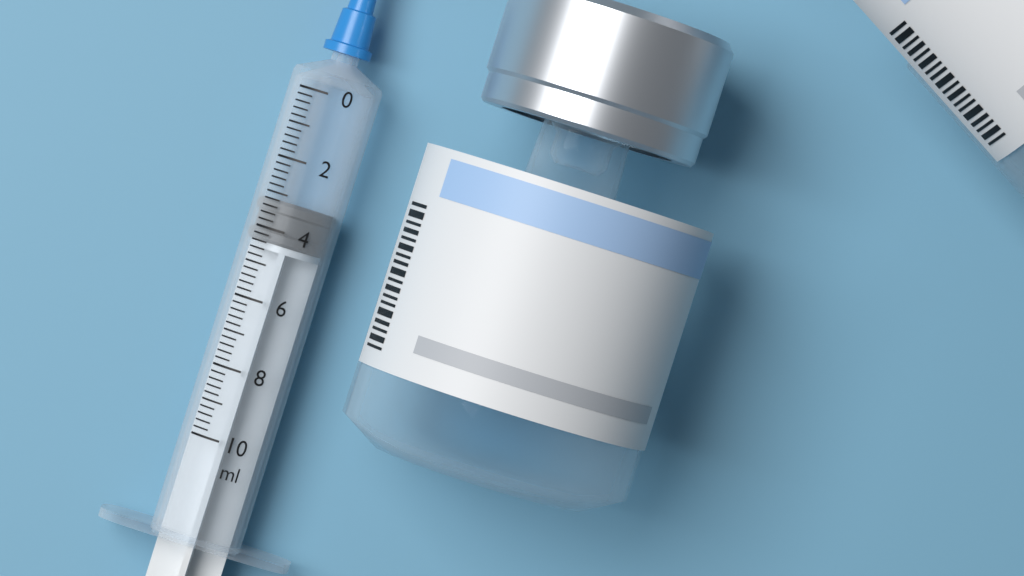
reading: 3.2 ml
